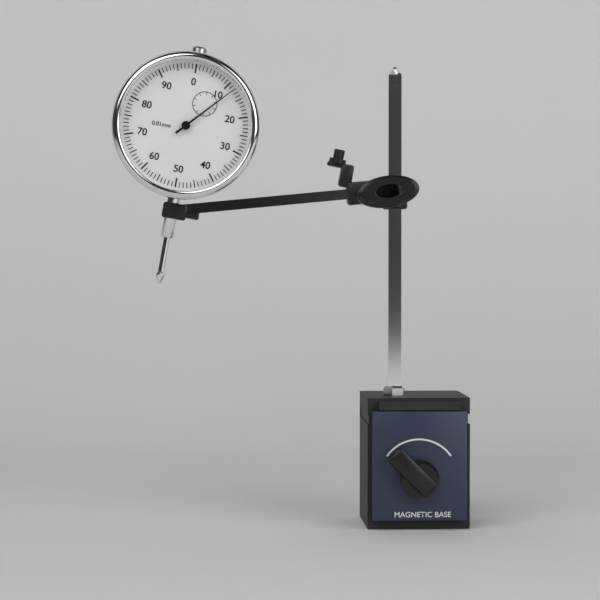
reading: 0.12 mm
